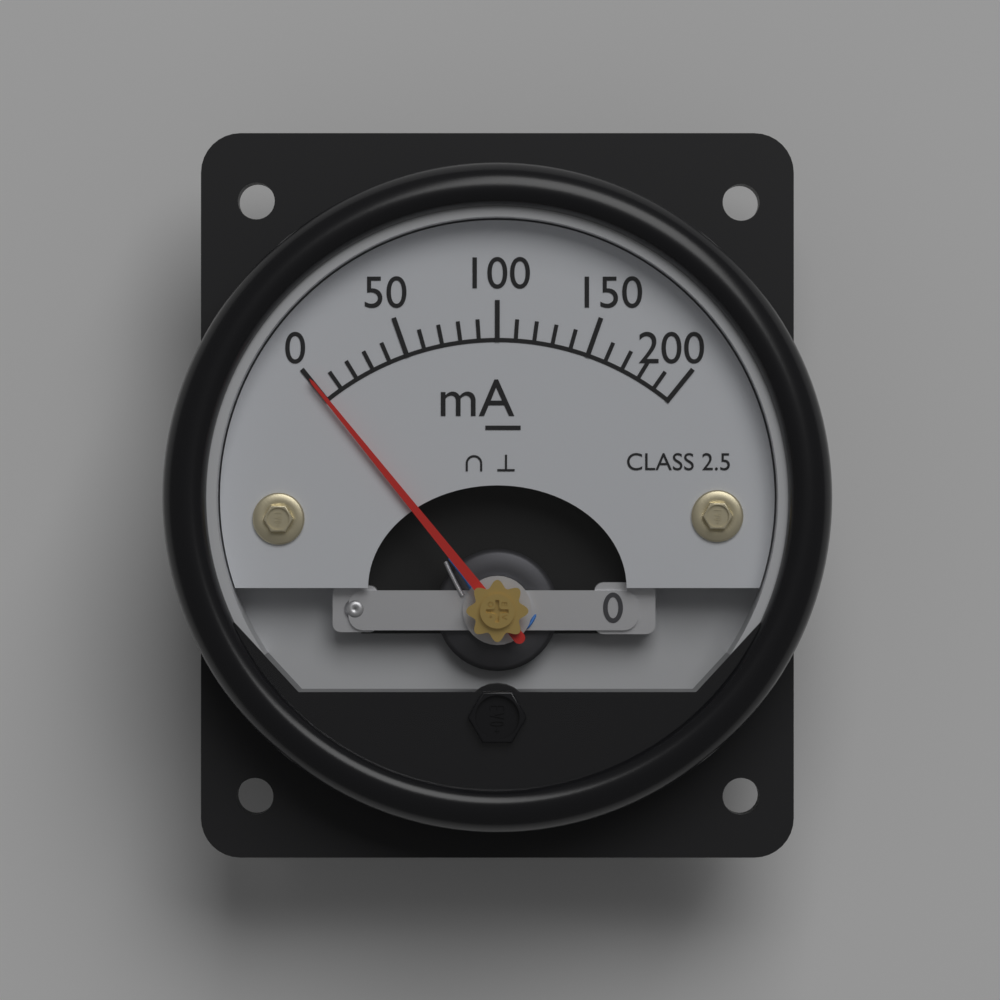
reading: 0 mA
